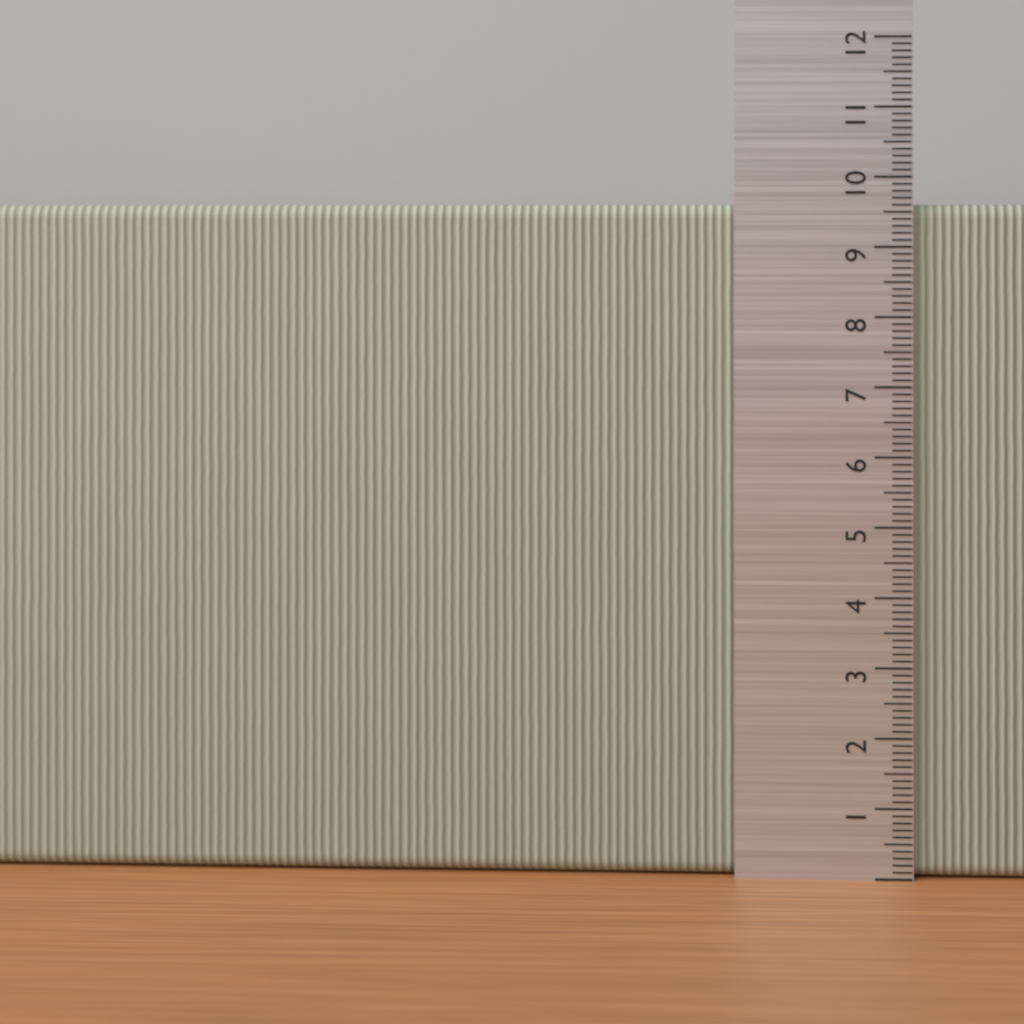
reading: 9.6 (no unit)
